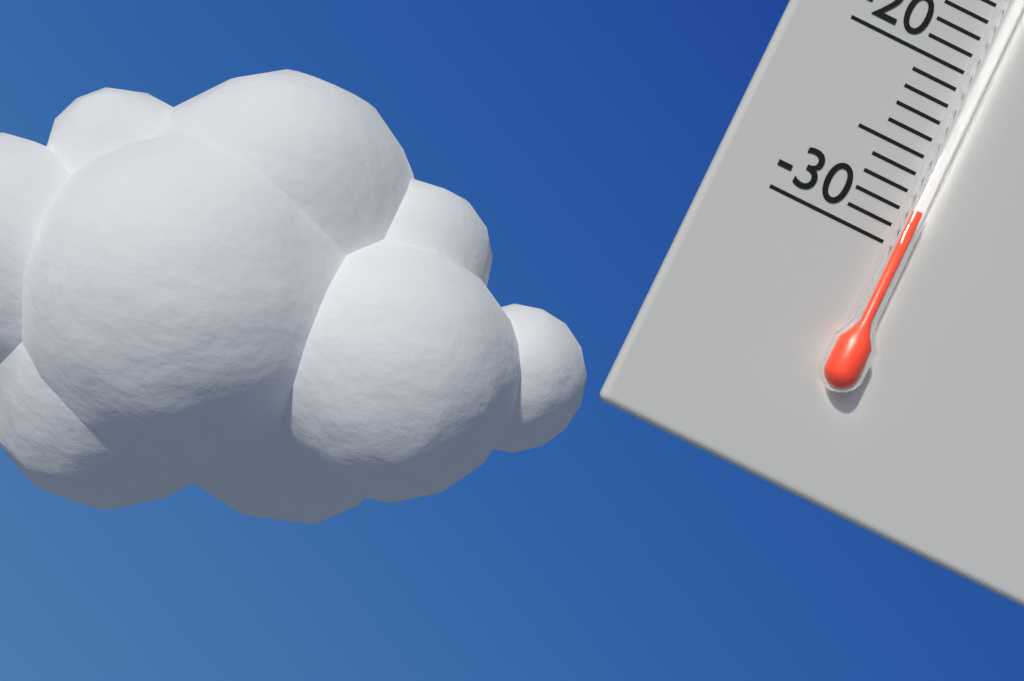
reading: -28 °C
